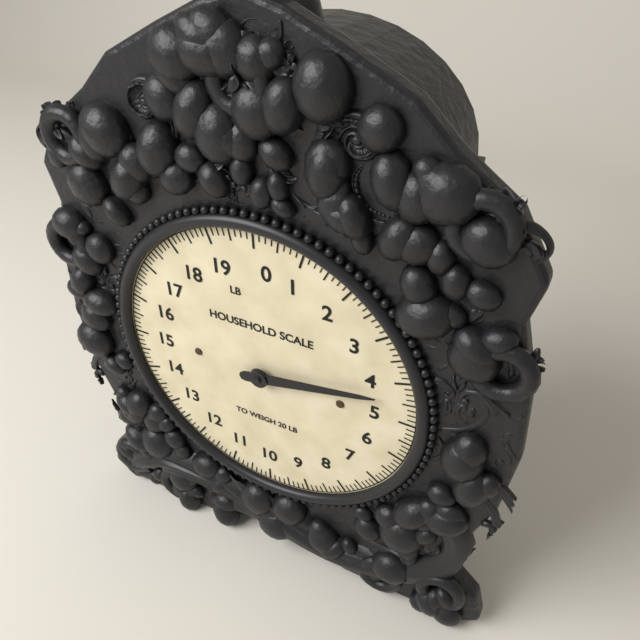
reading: 4.375 lb
